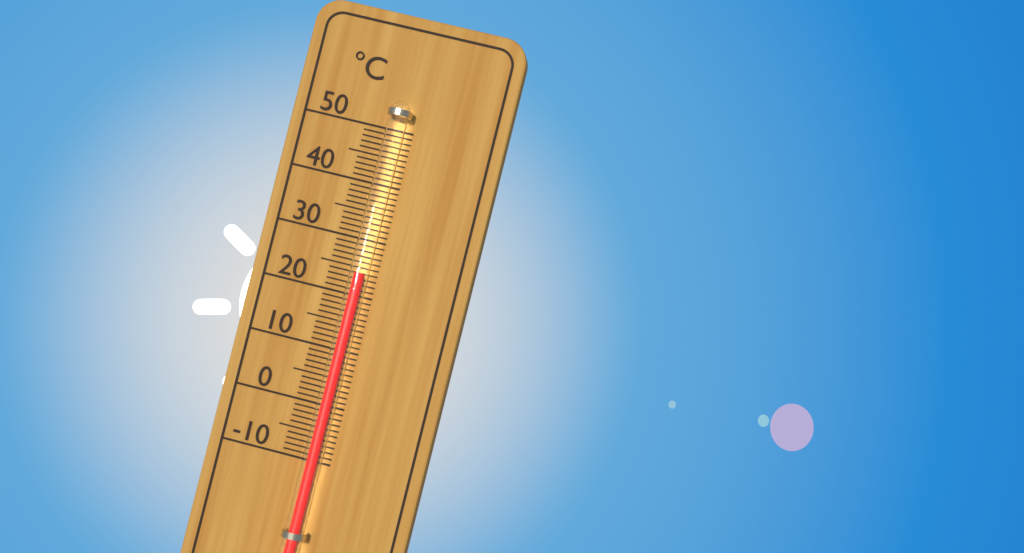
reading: 24 °C
